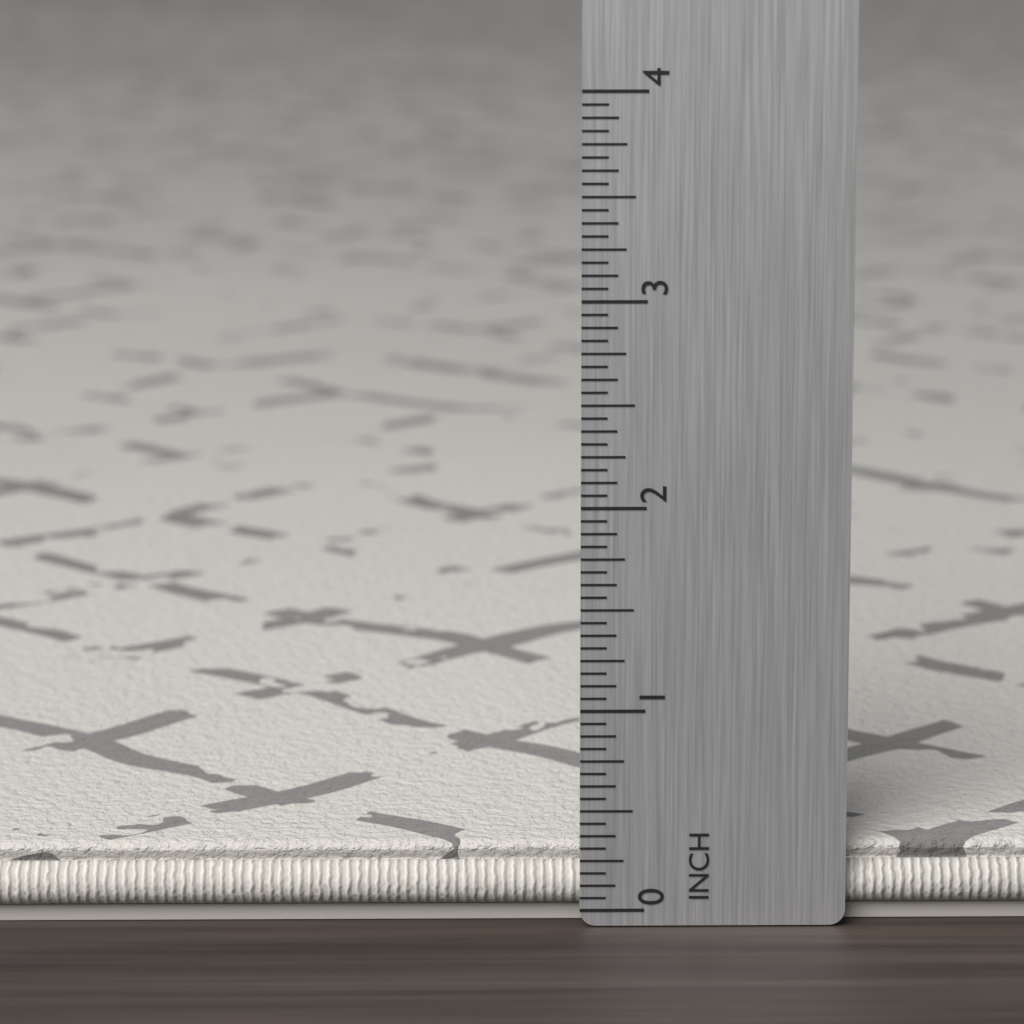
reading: 0.3125 in
